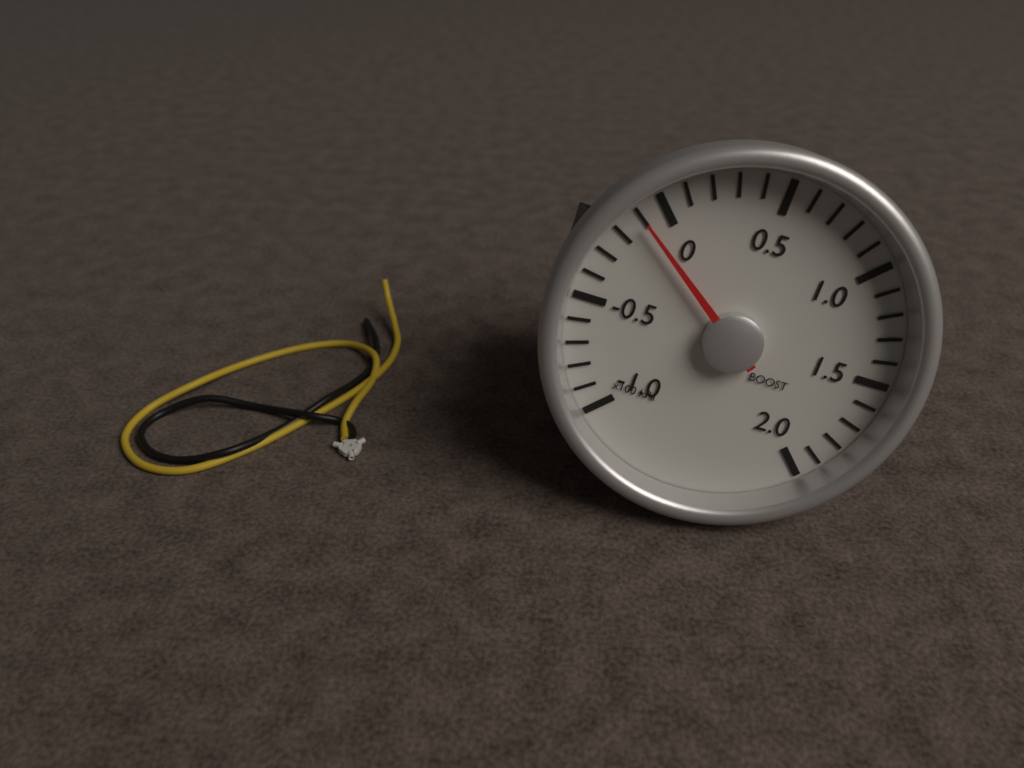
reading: -10 kPa
